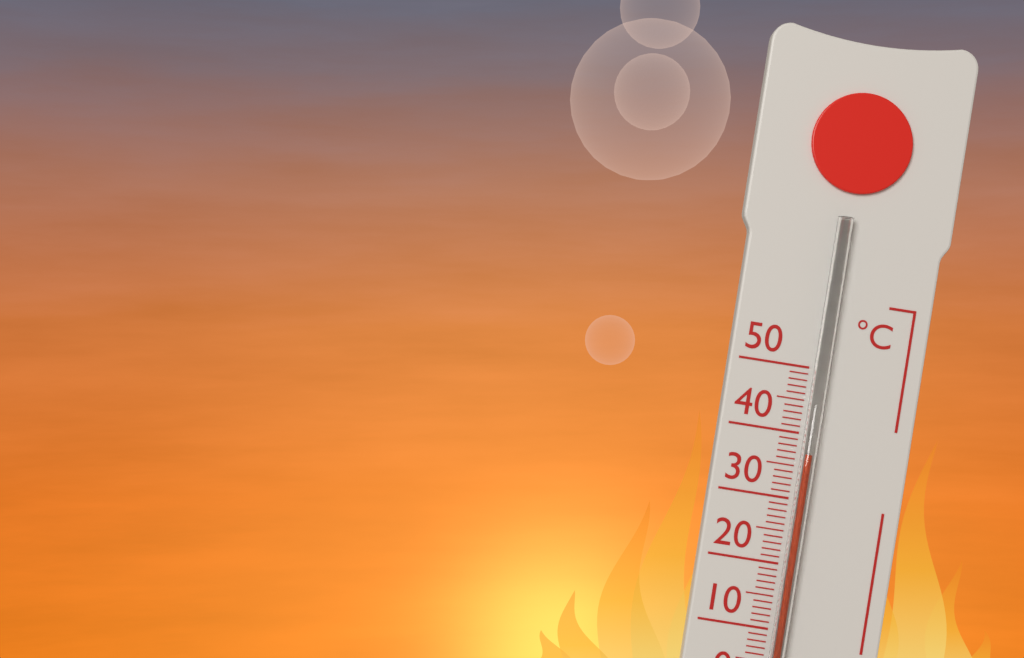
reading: 37 °C
